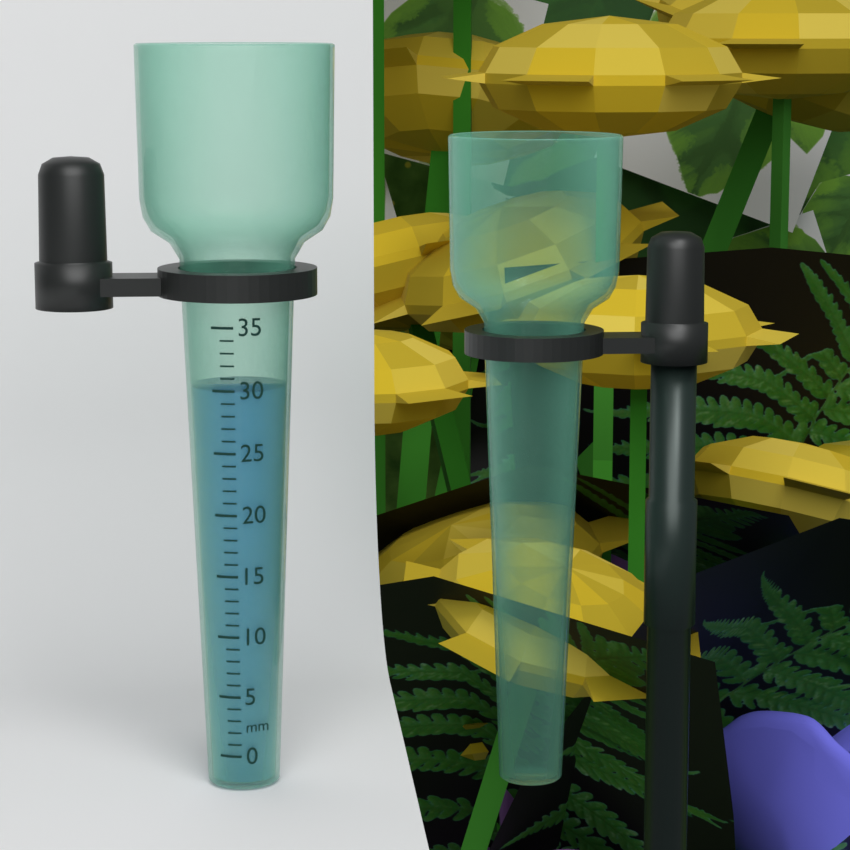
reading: 30 mm
